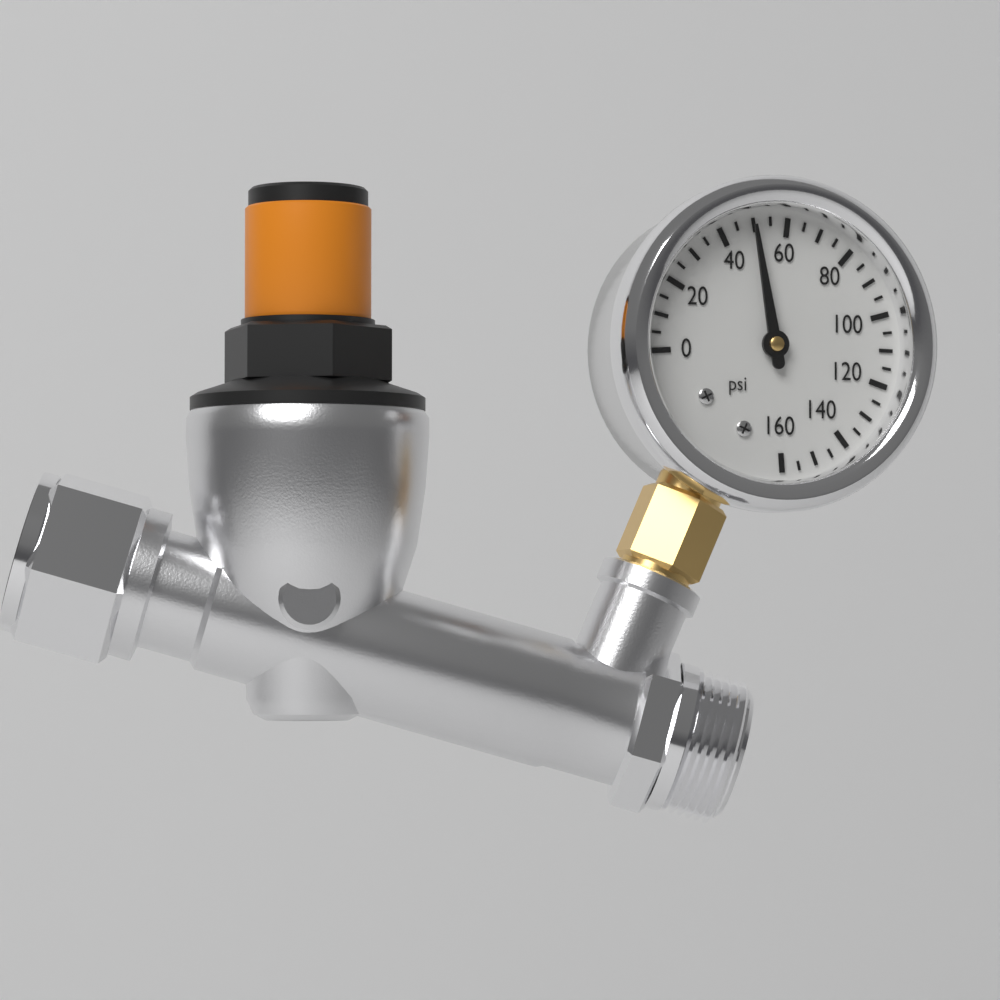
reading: 50 psi
